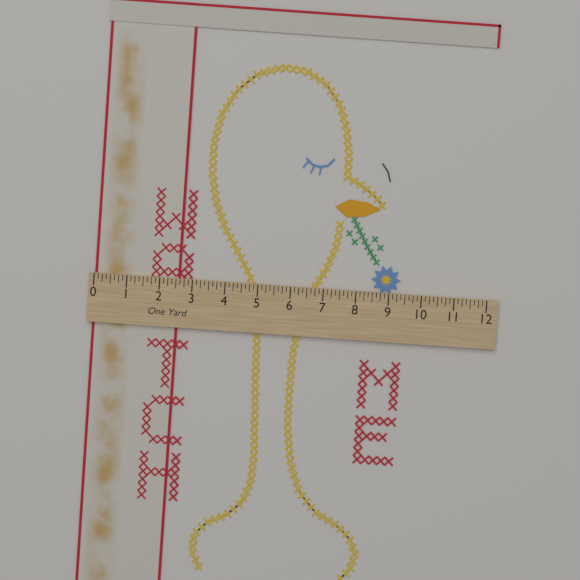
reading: 2.625 in
